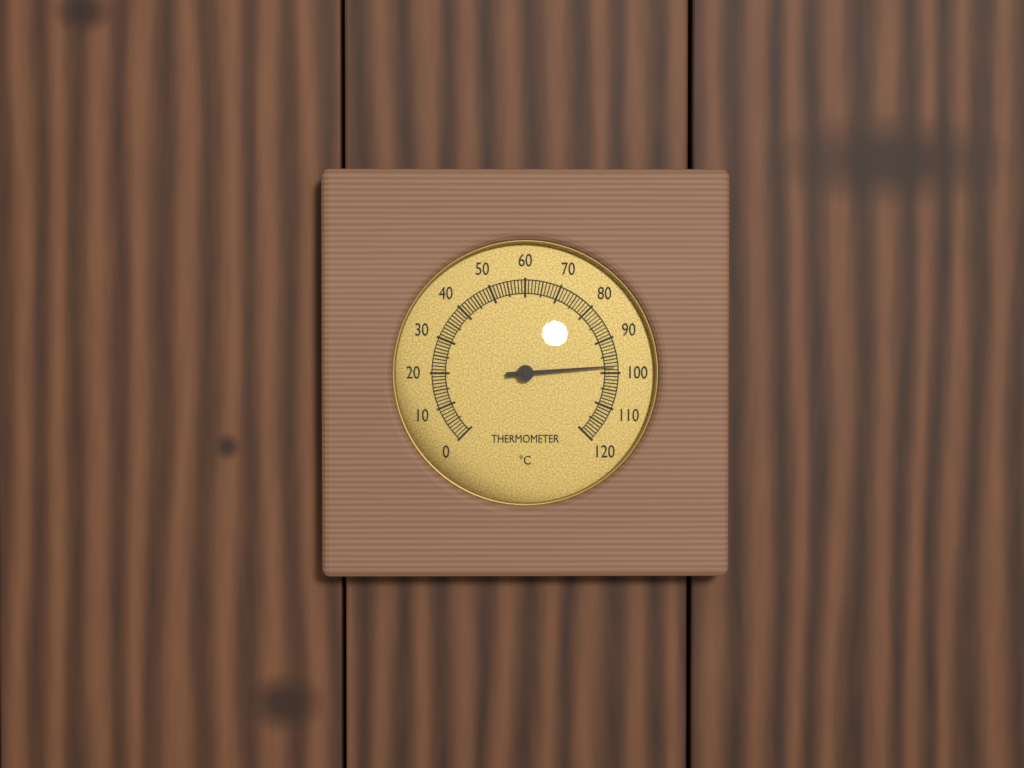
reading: 98 °C
